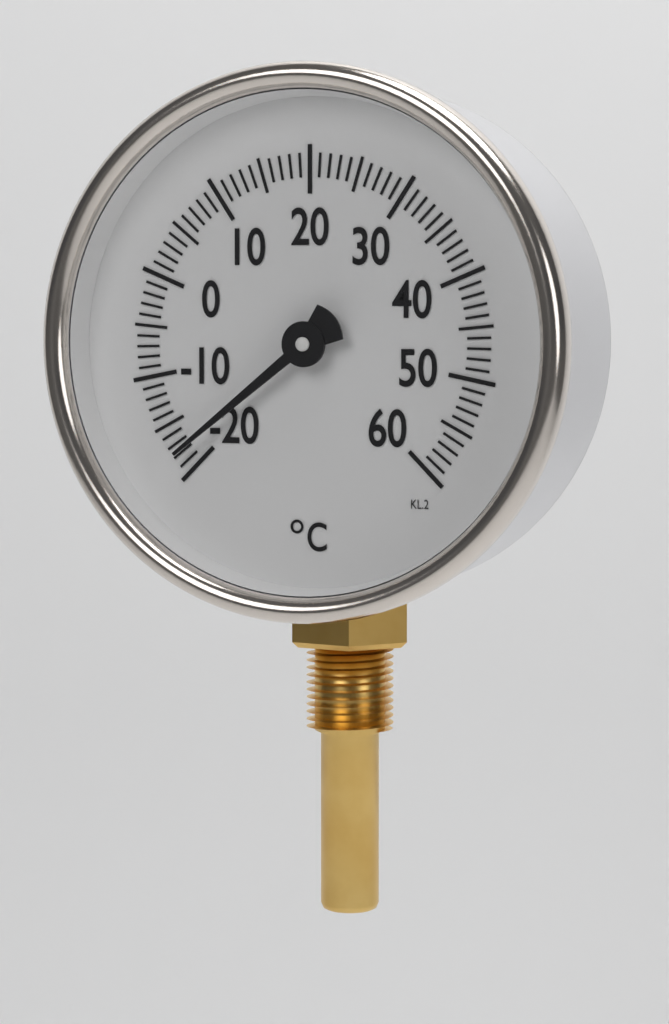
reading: -18 °C
